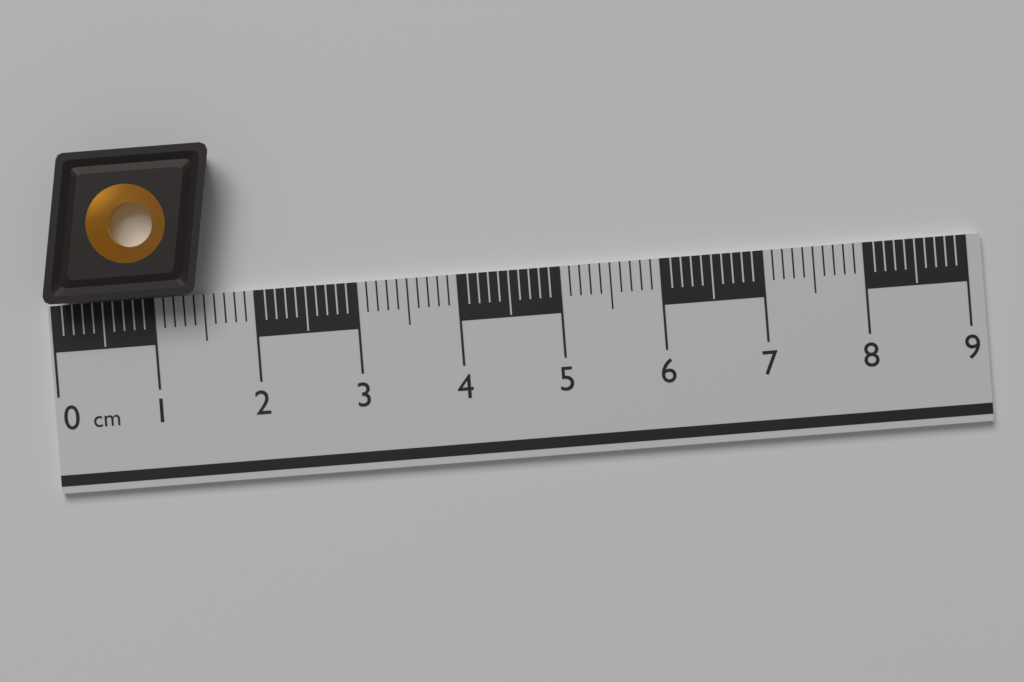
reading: 1.7 cm
